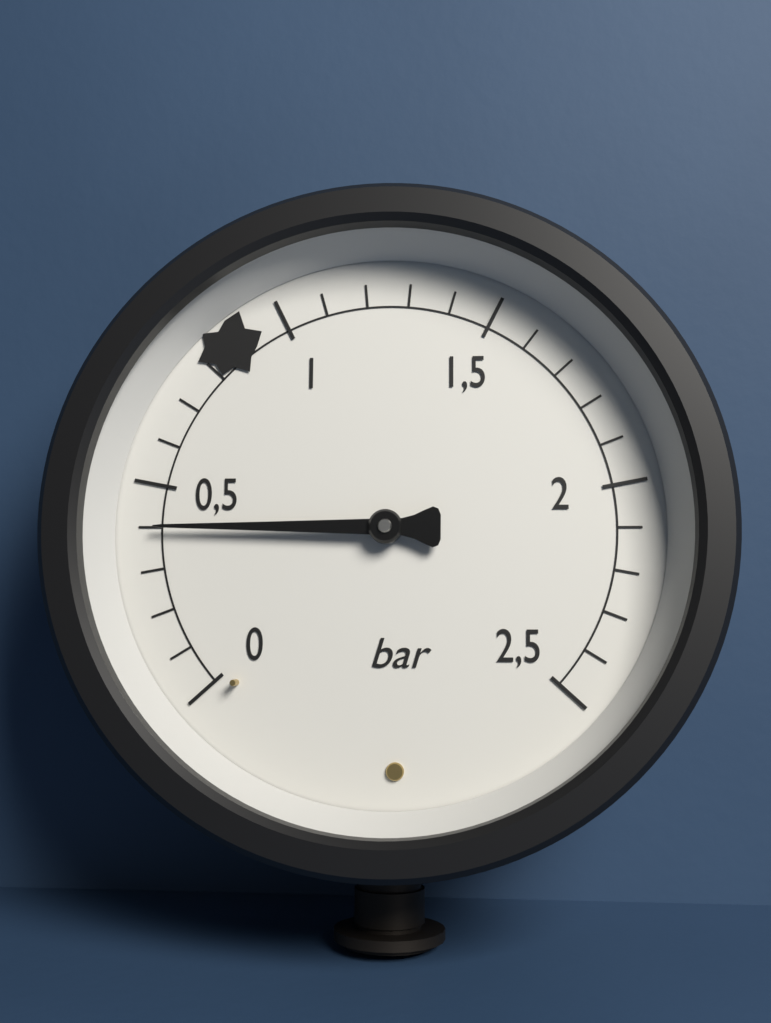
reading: 0.4 bar
